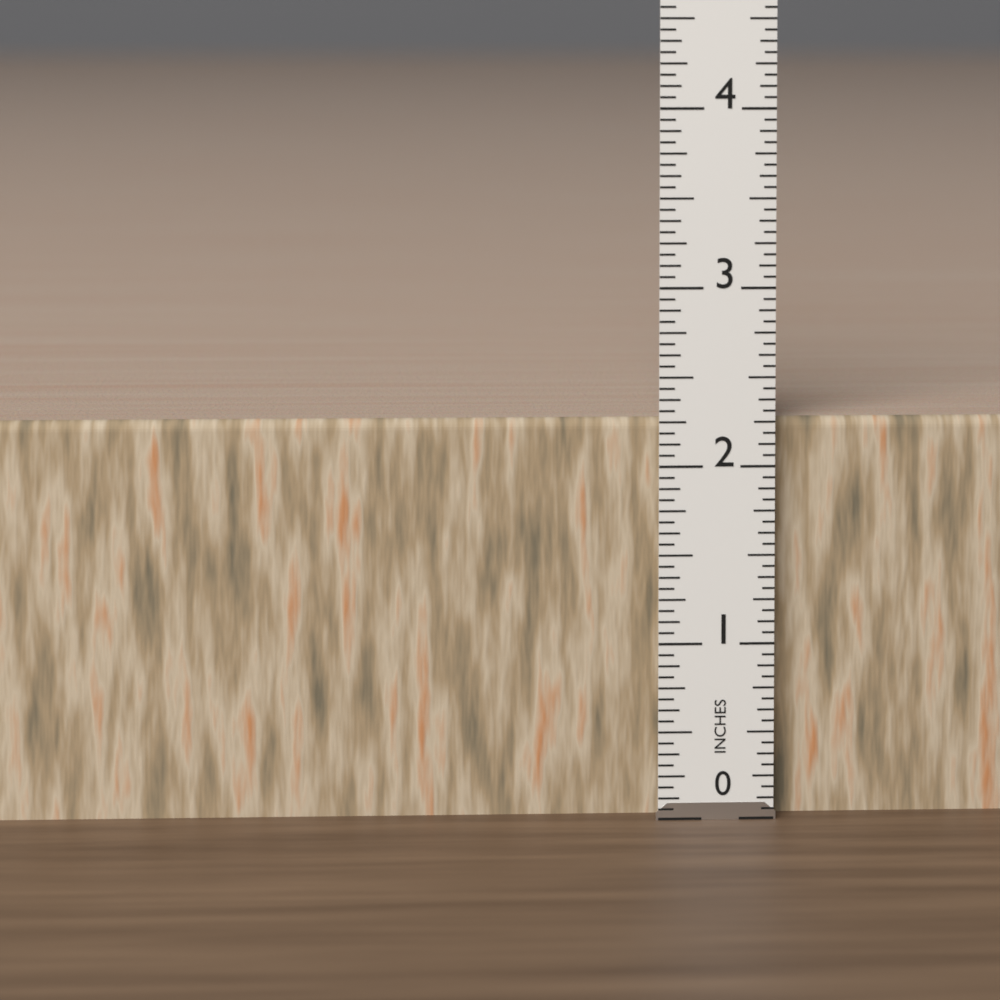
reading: 2.2500 in
